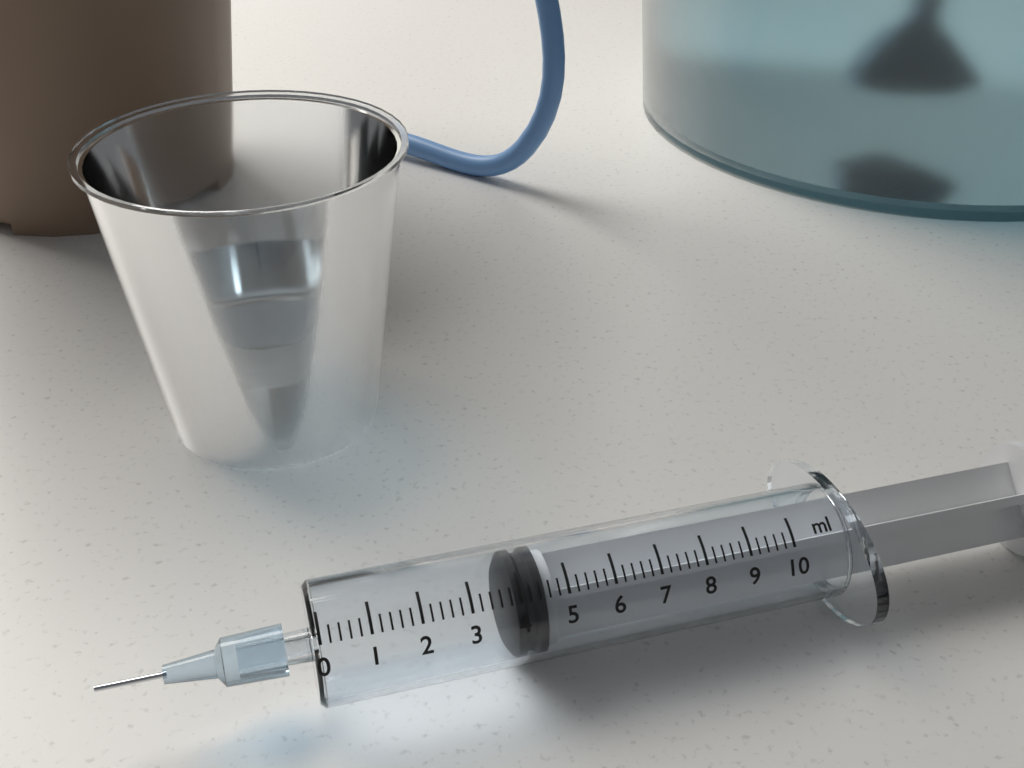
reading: 3.8 ml
